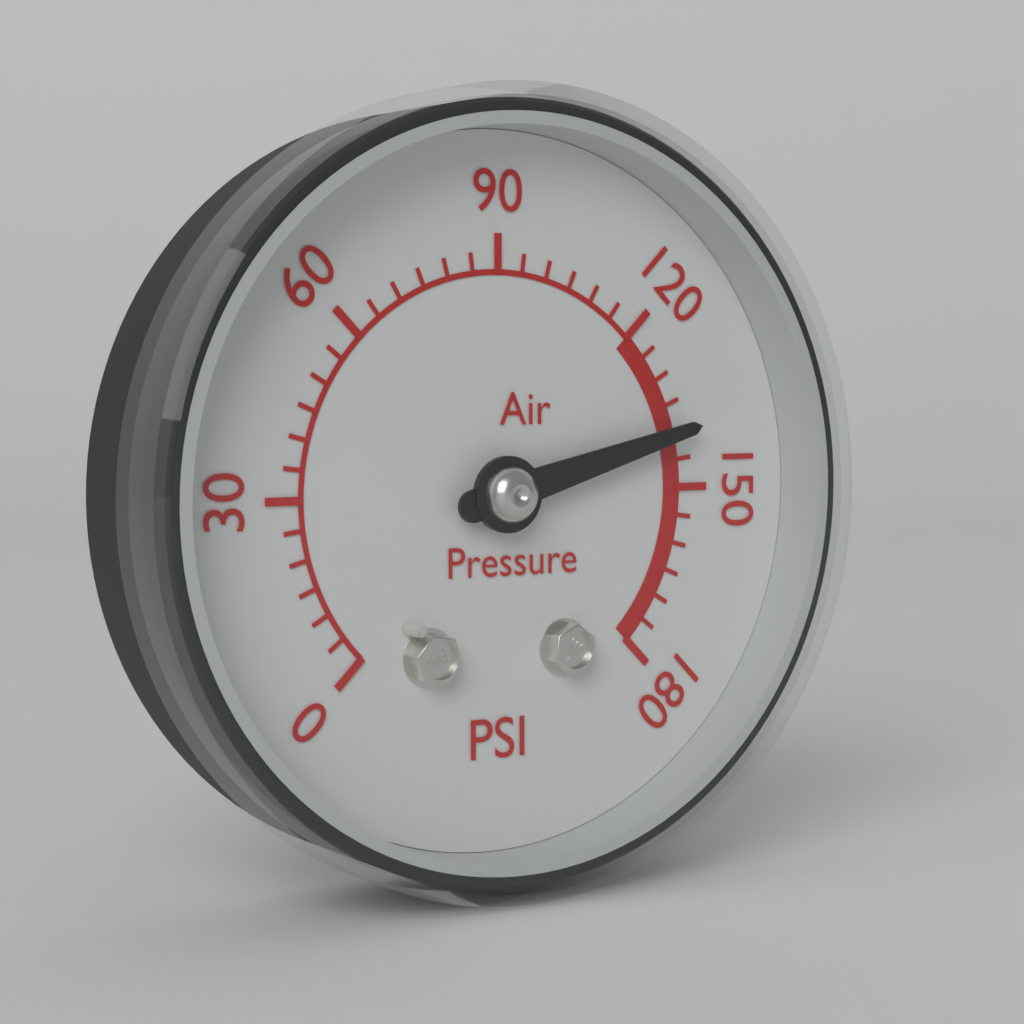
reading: 140 psi
